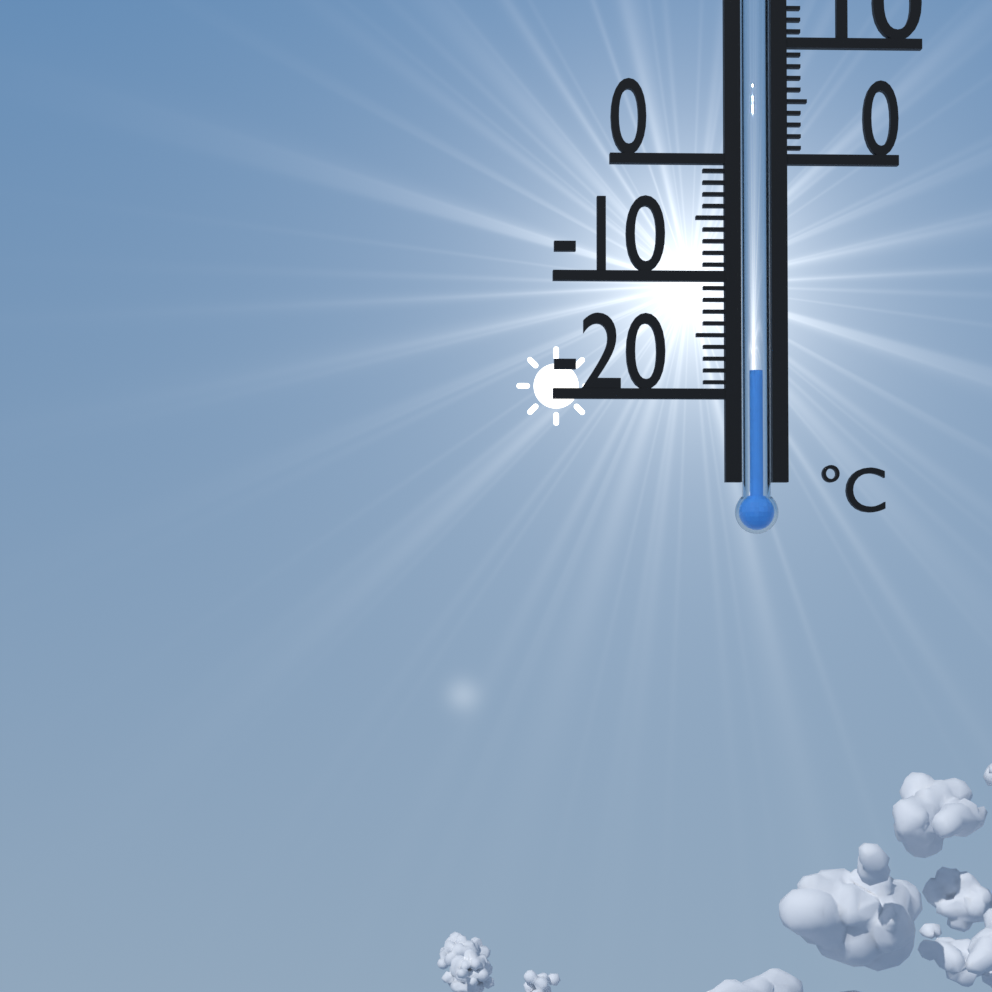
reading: -18 °C
